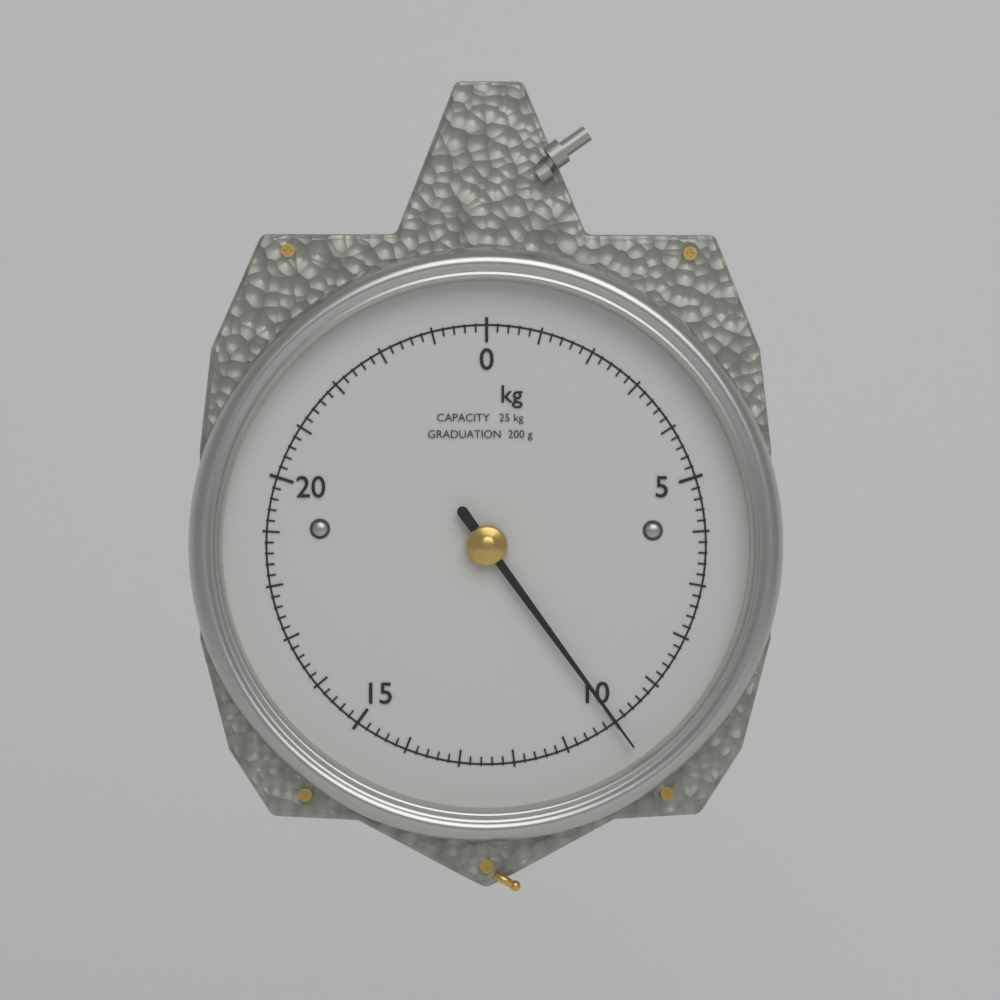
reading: 10.0 kg
